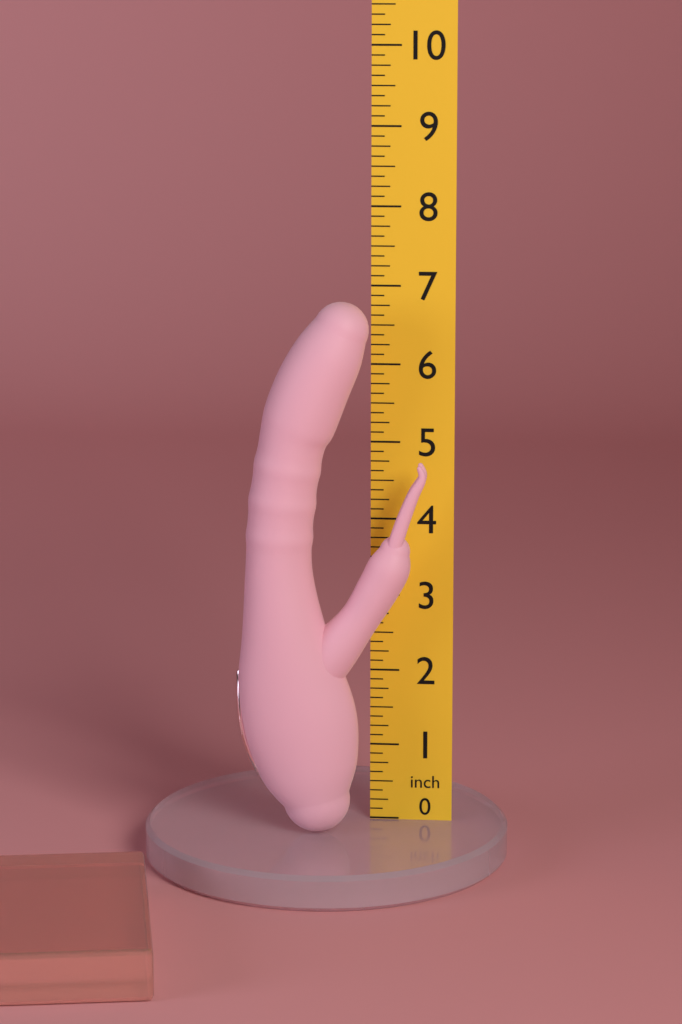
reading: 6.875 inch
